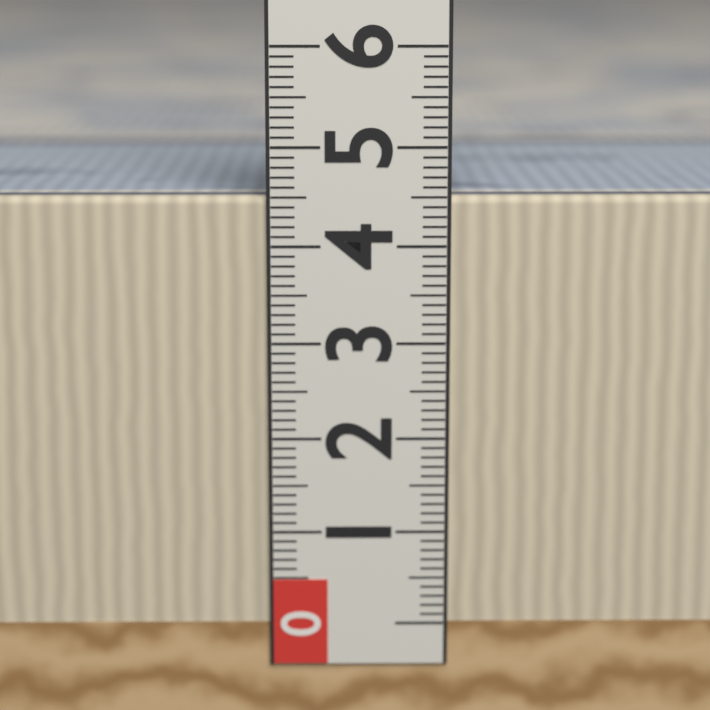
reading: 4.5 (no unit)
